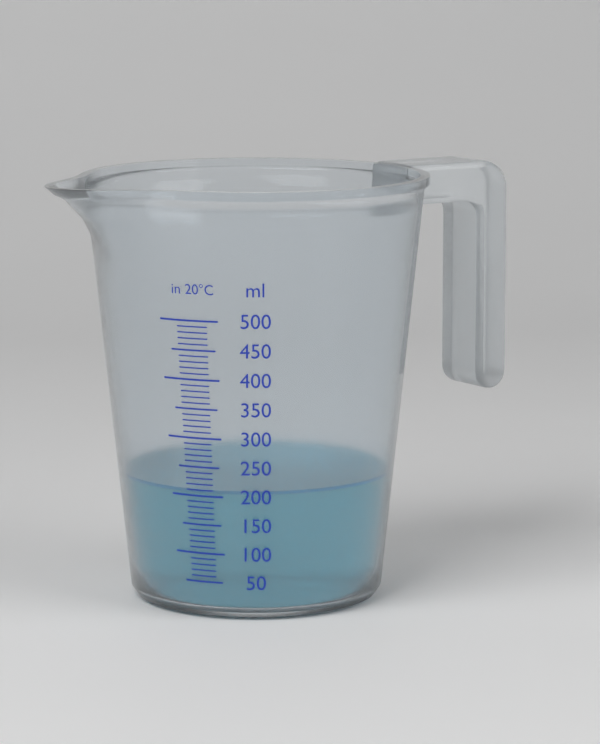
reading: 210 ml
